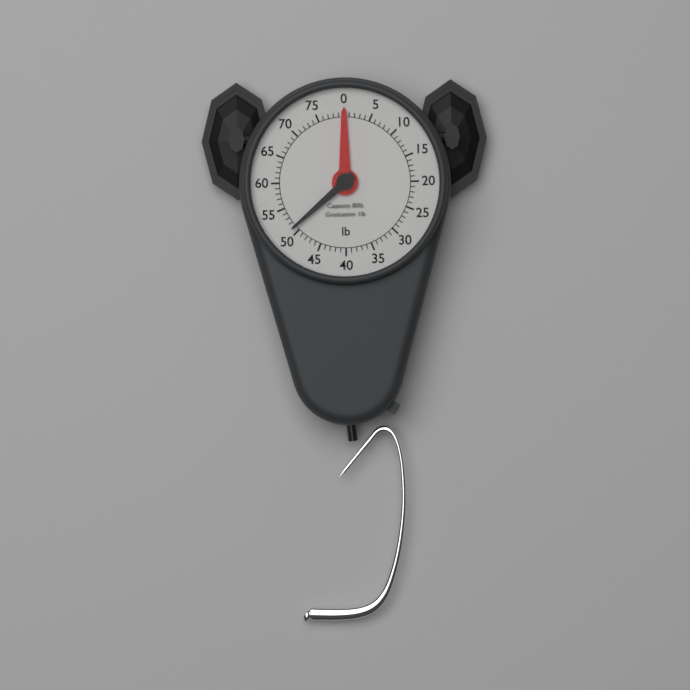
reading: 51 lb
